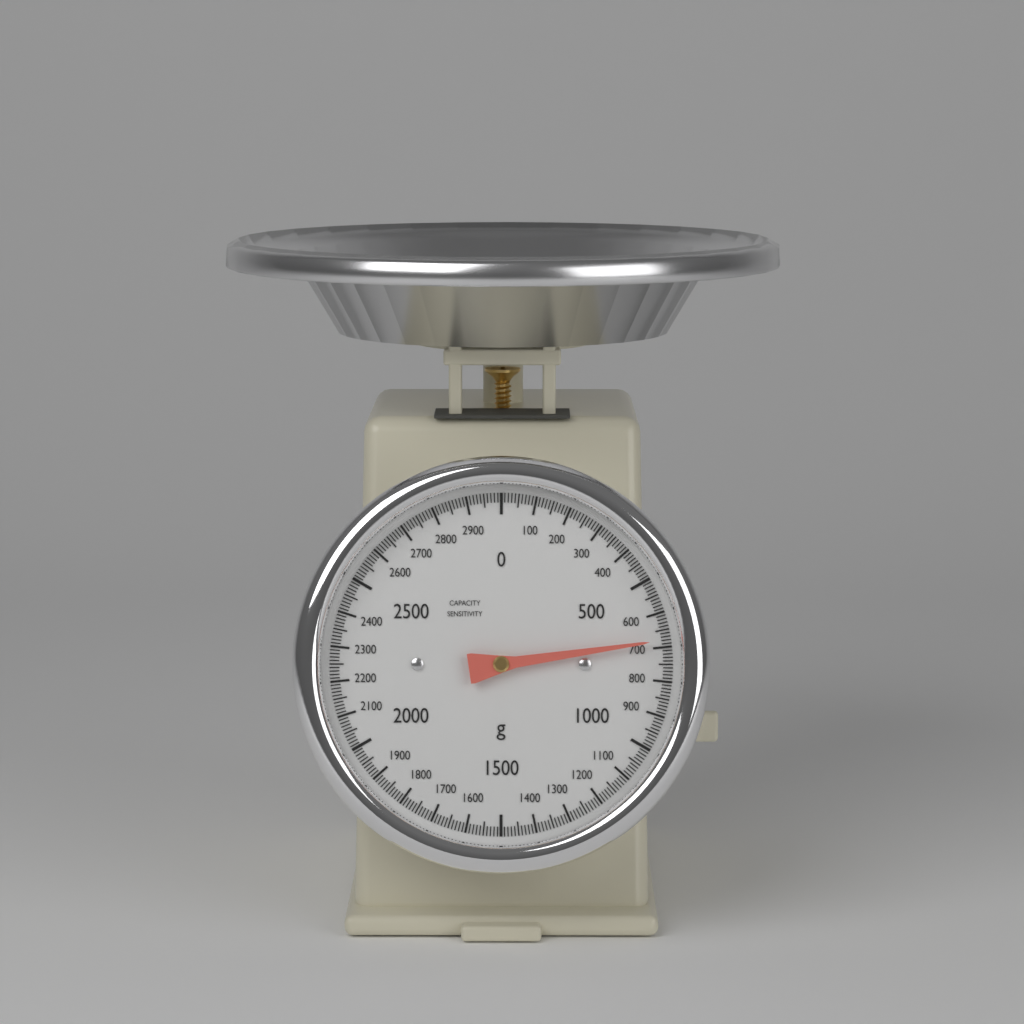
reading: 680 g
